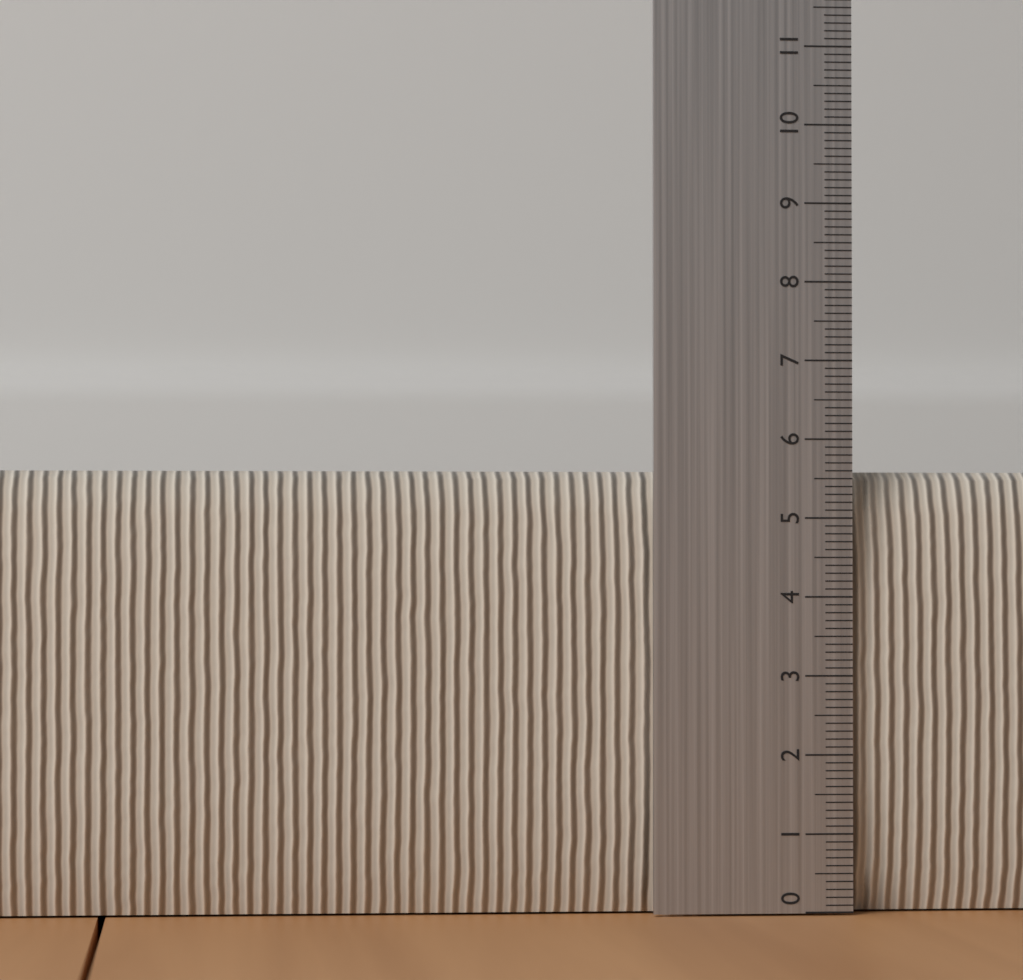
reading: 5.6 (no unit)
